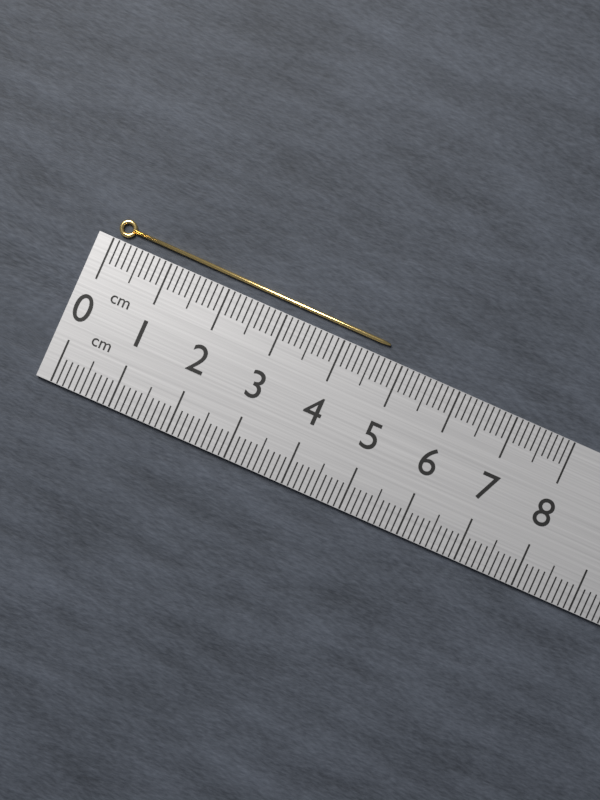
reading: 4.7 cm
